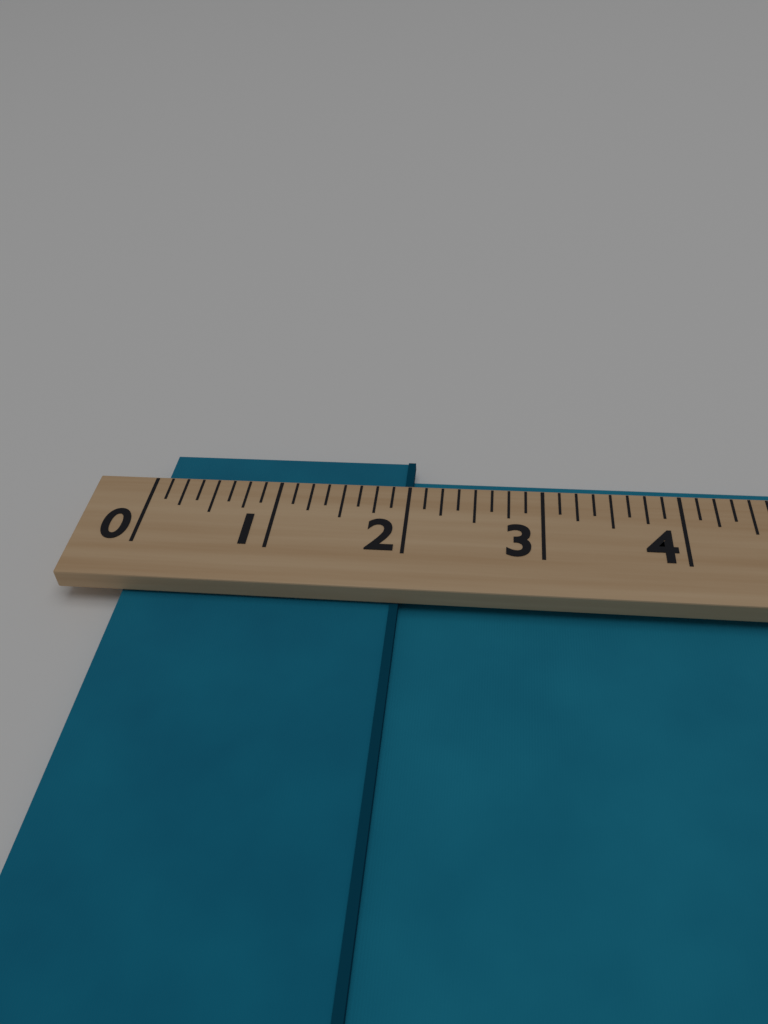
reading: 2.000 (no unit)
